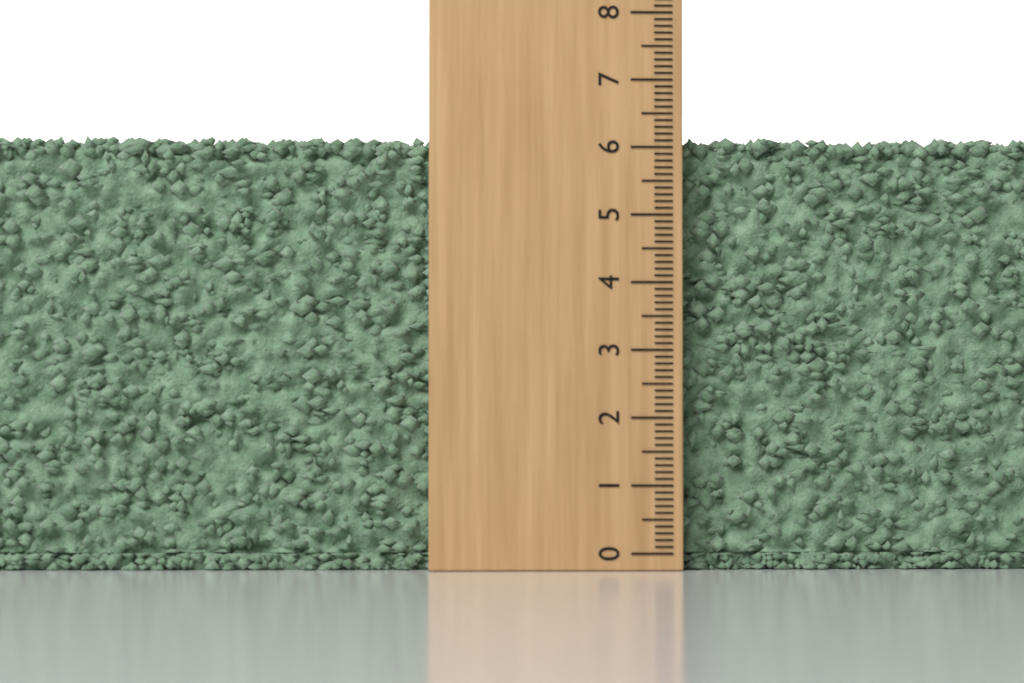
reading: 6.2 (no unit)
